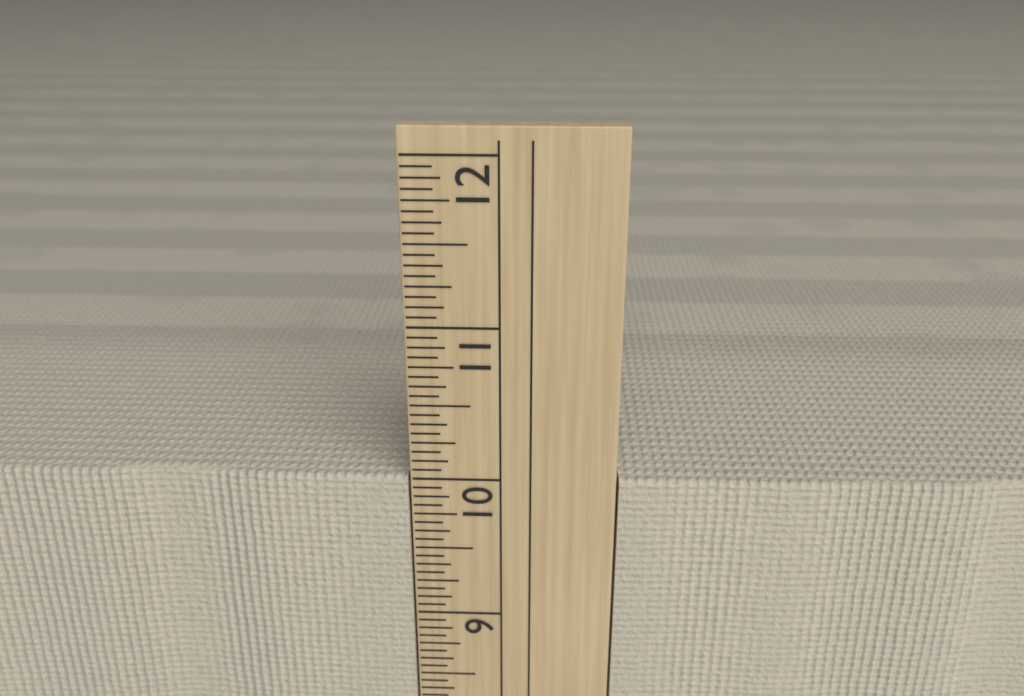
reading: 10.0000 in
